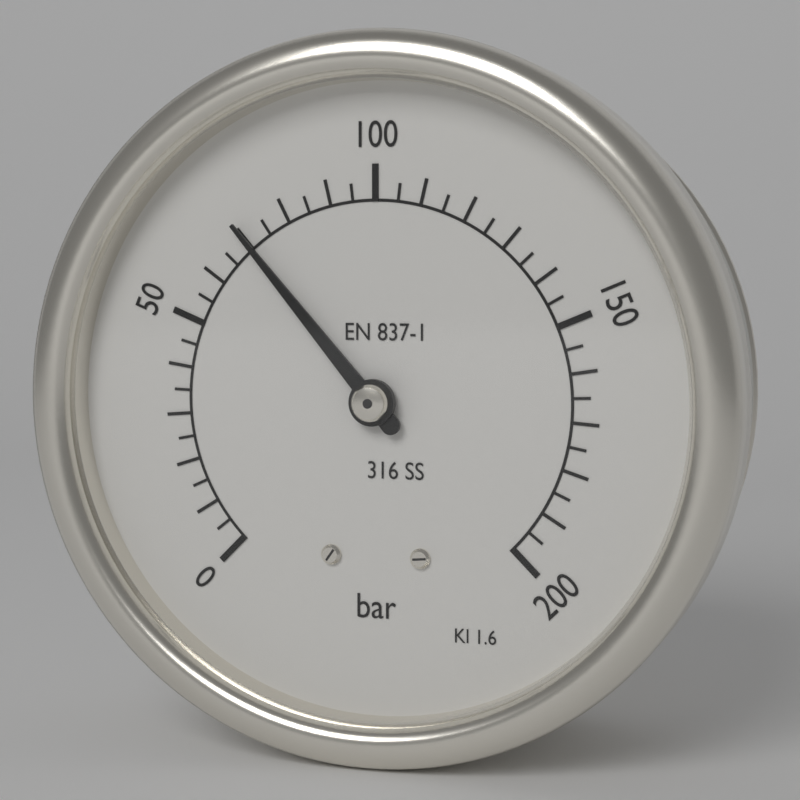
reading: 70 bar
